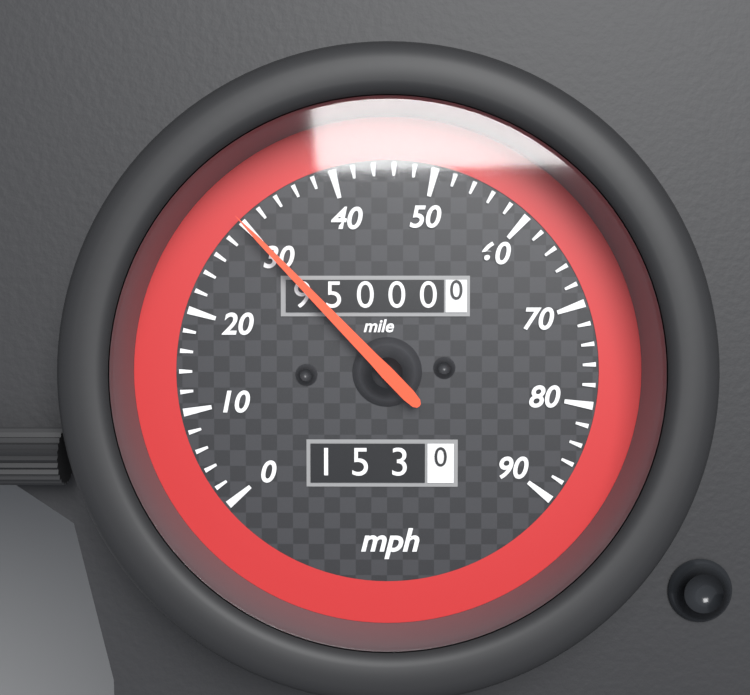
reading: 30 mph
